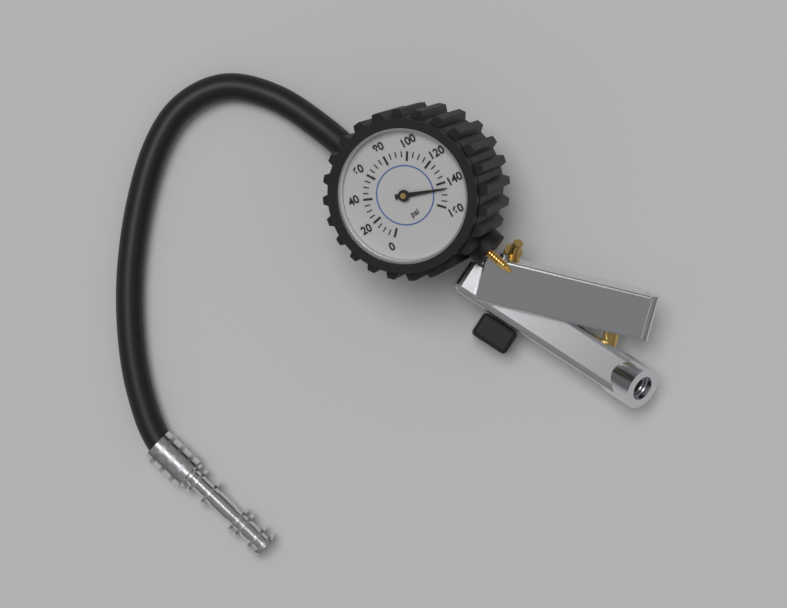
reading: 145 psi
